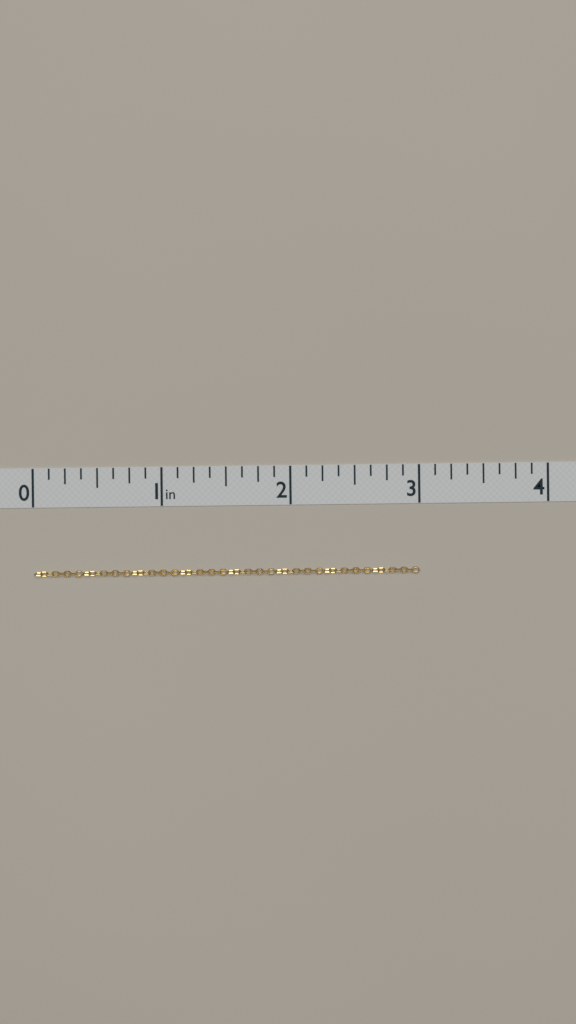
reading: 3.000 in
